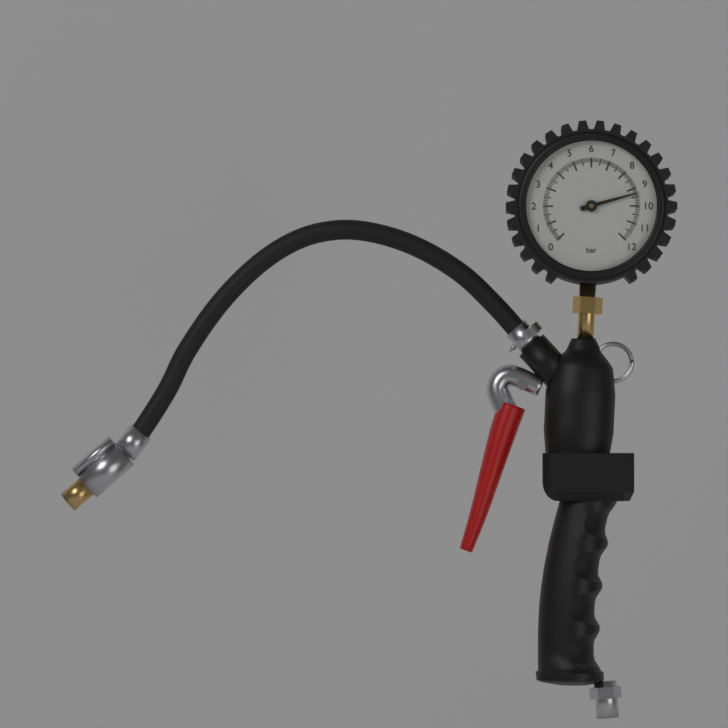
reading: 9.3 bar
